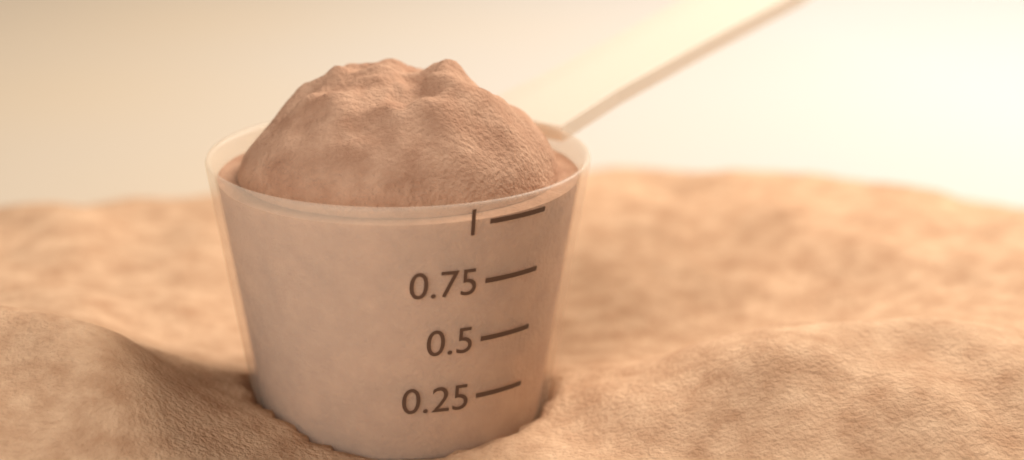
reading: 1.00 (no unit)
